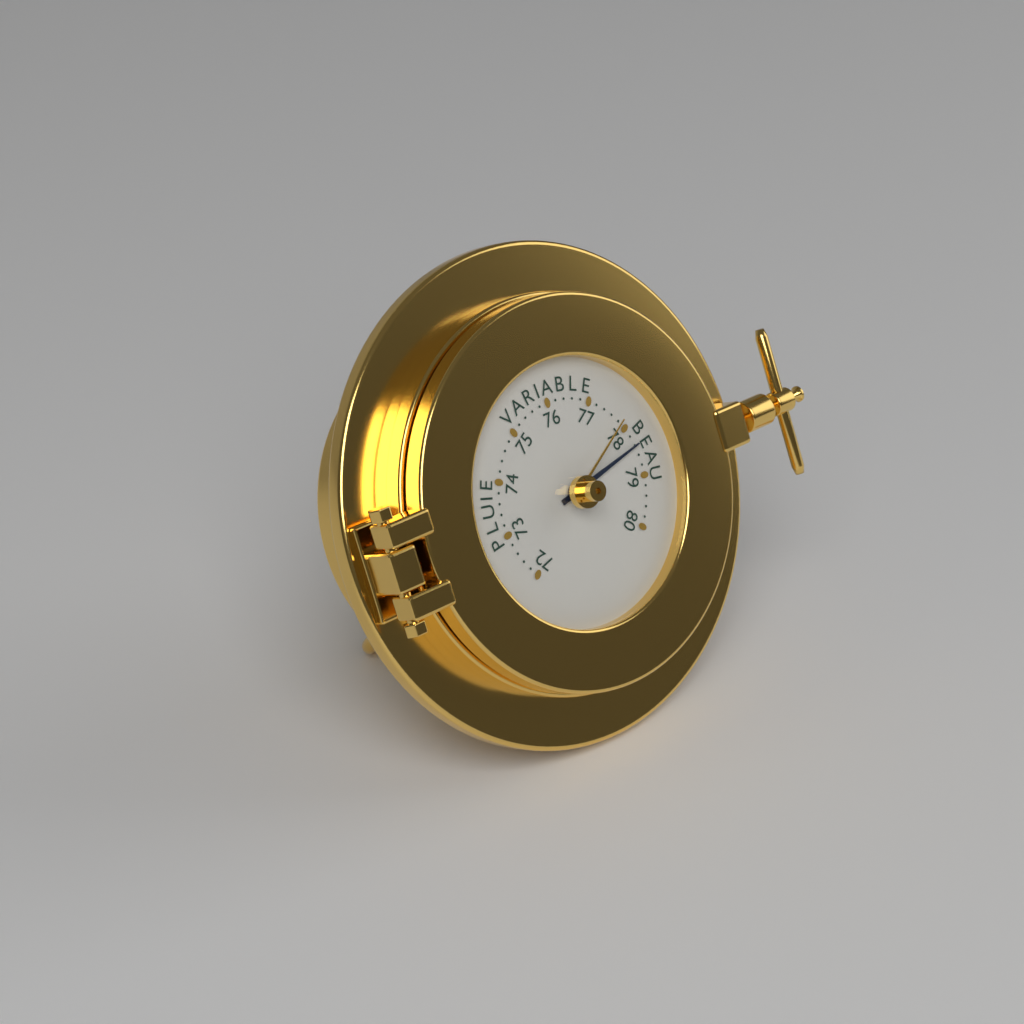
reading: 78.4 (no unit)
